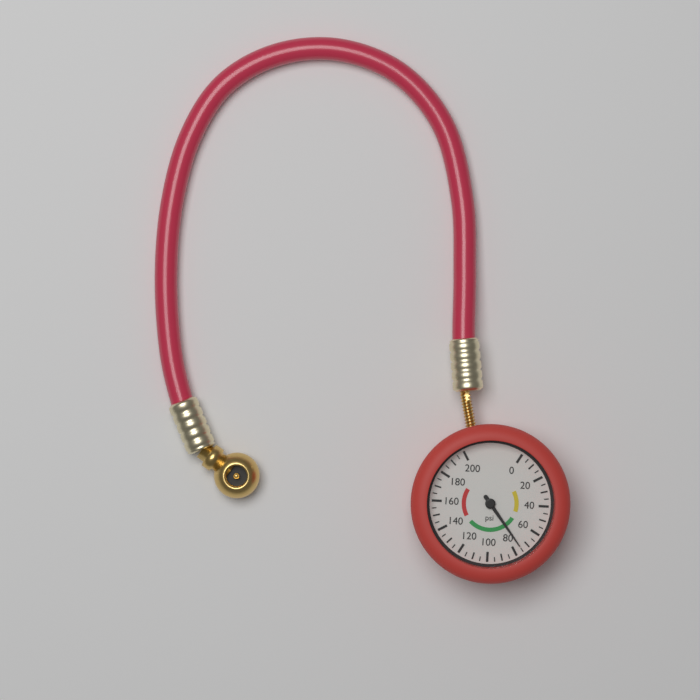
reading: 75 psi
